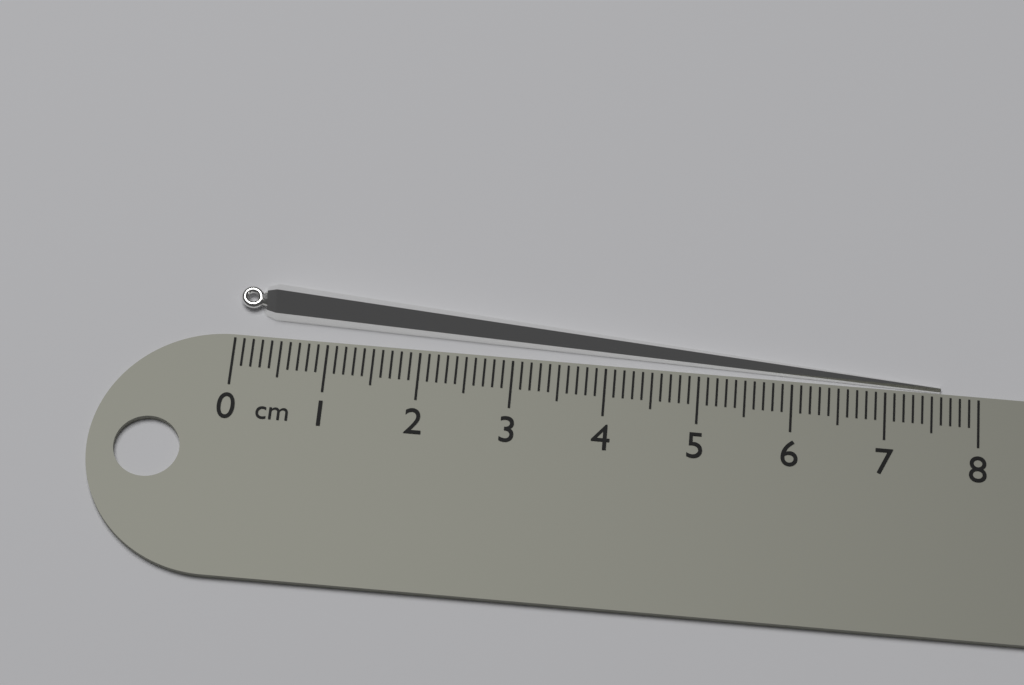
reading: 7.6 cm
